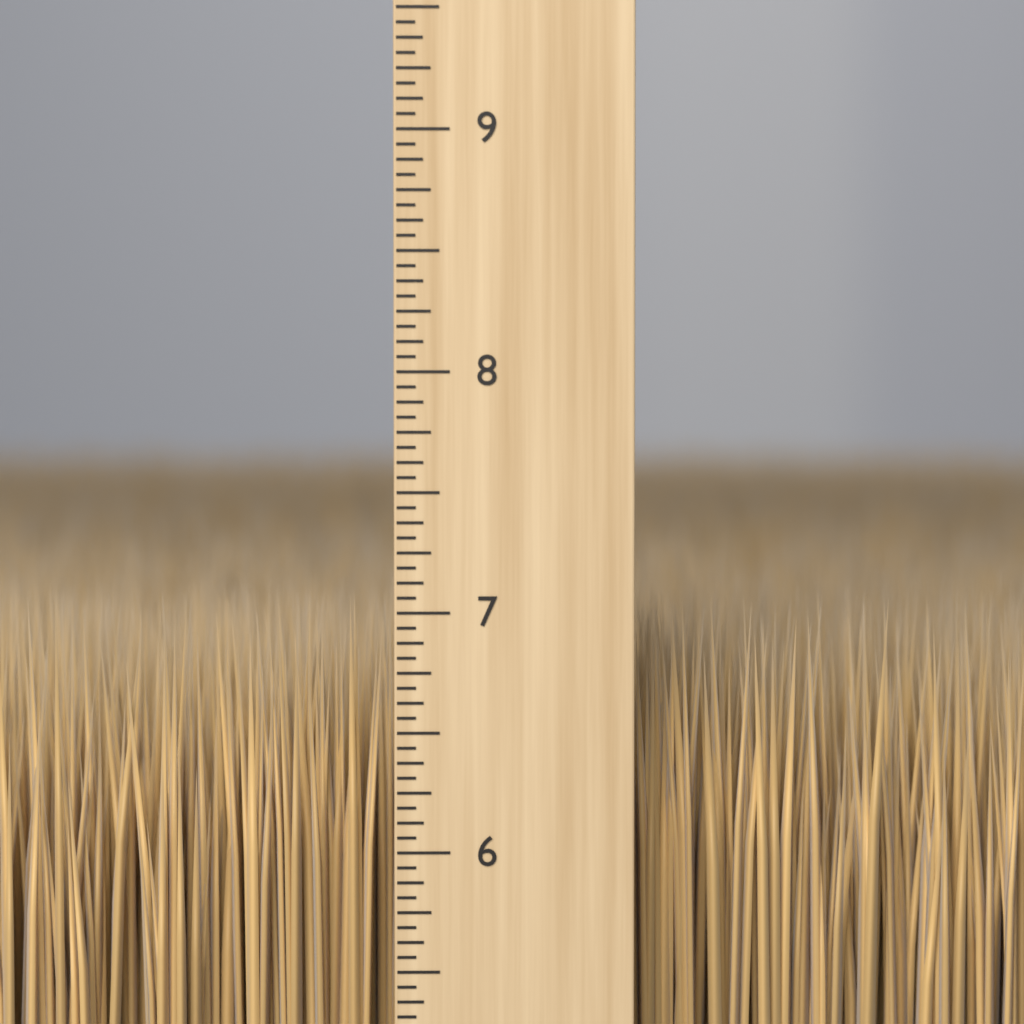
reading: 7.0625 inch
